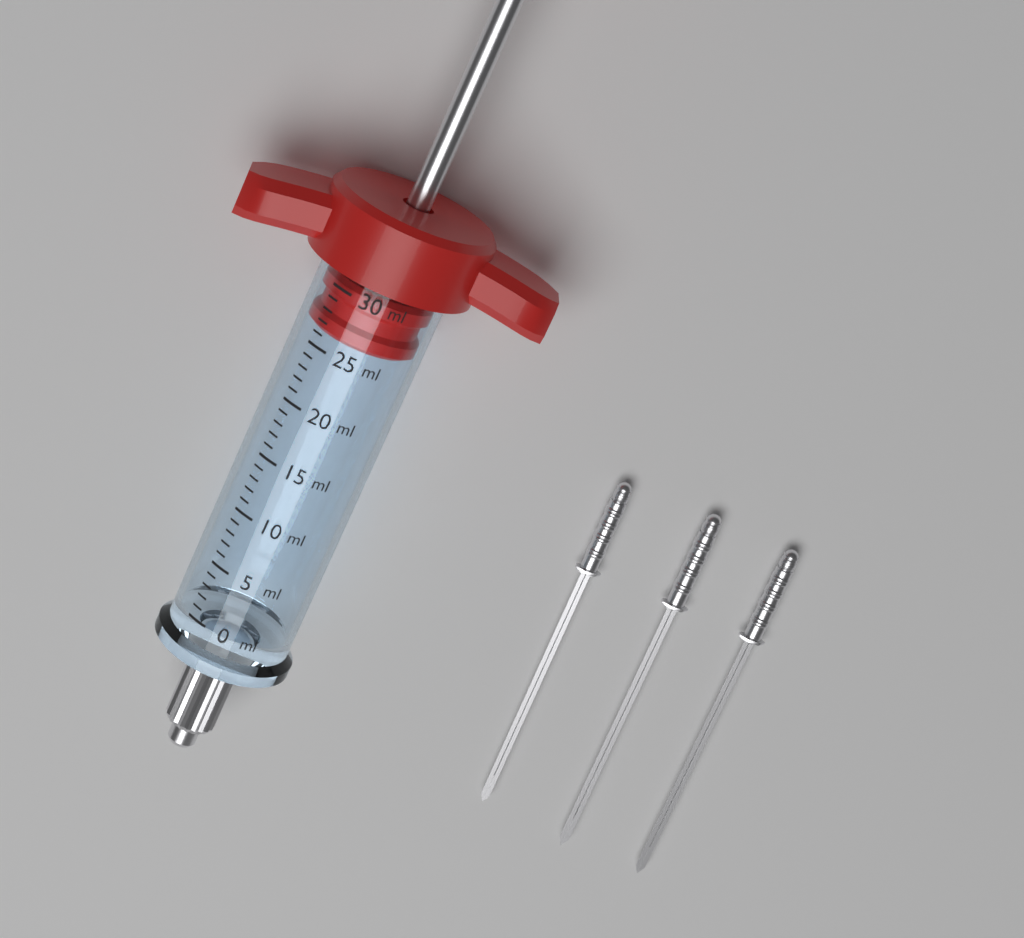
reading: 26 ml
